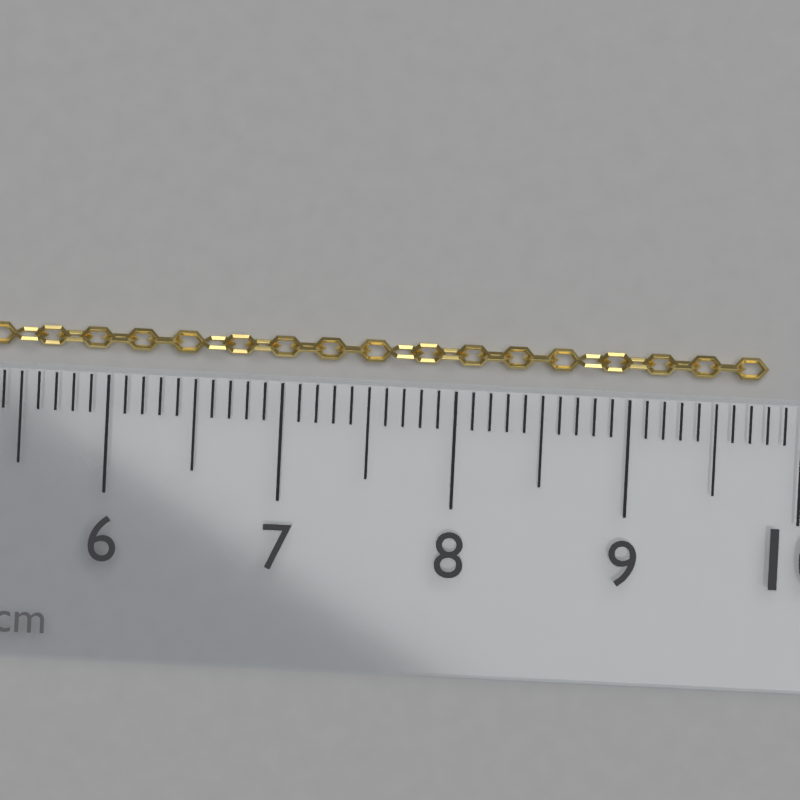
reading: 9.8 cm
